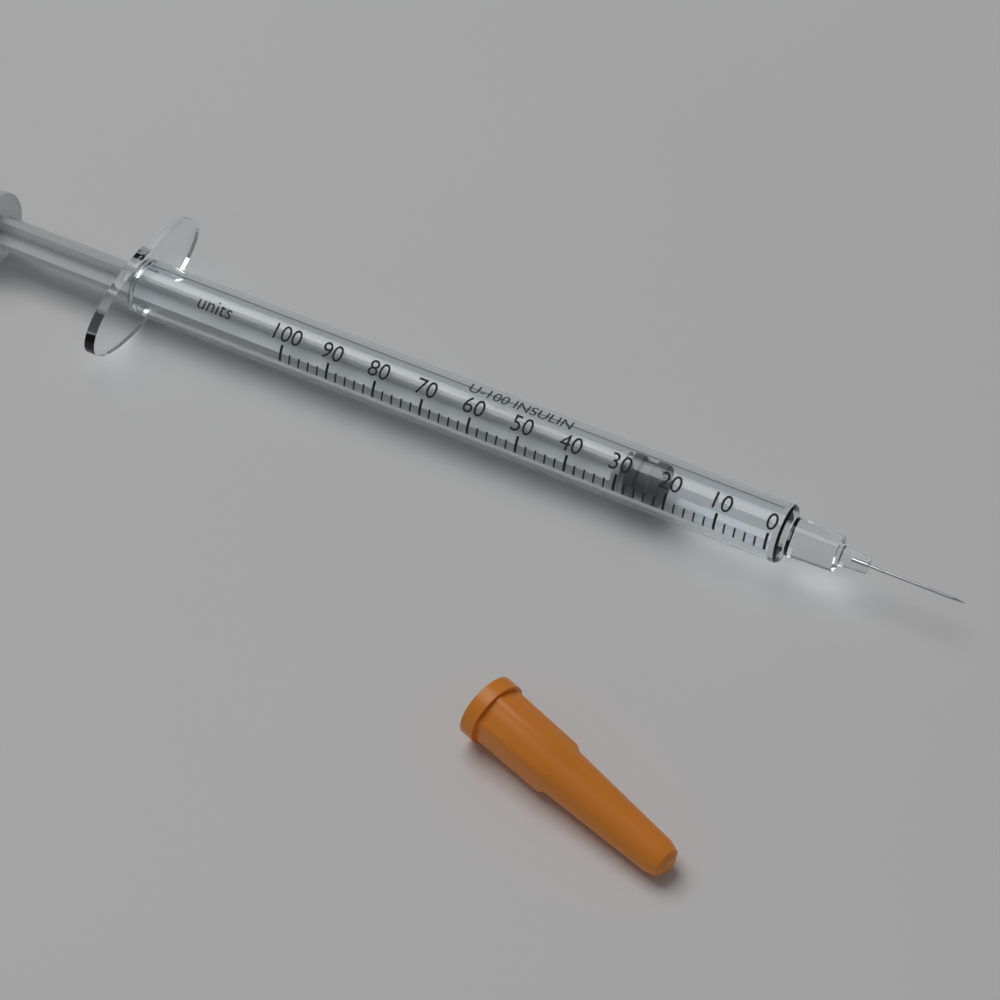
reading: 22 units
